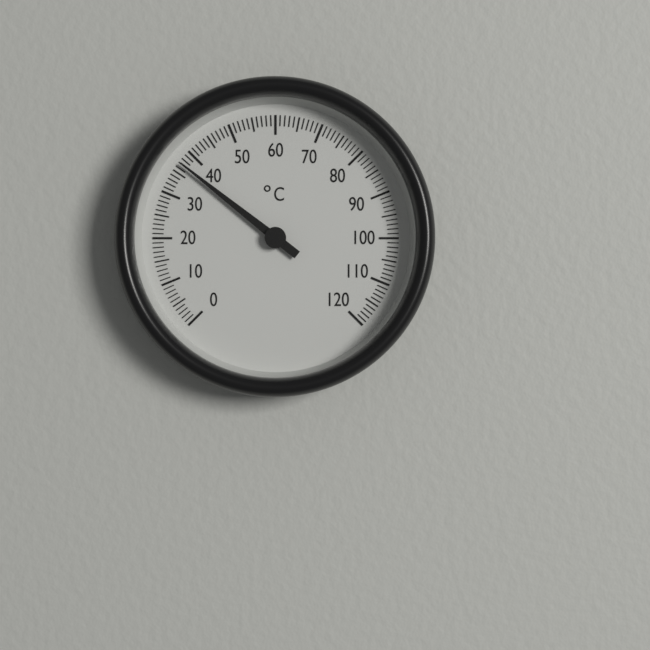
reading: 37 °C
